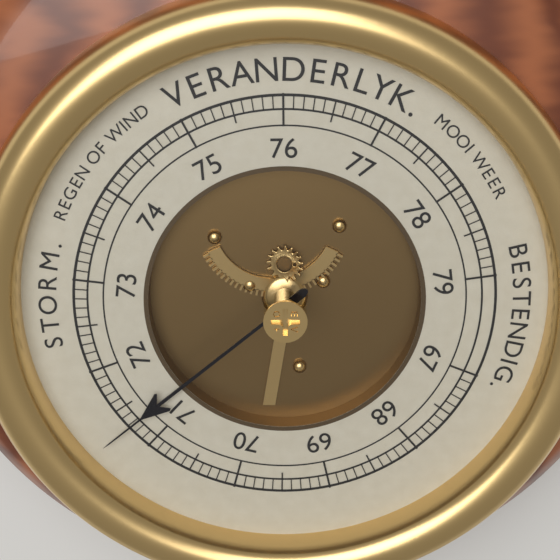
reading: 71.3 (no unit)
